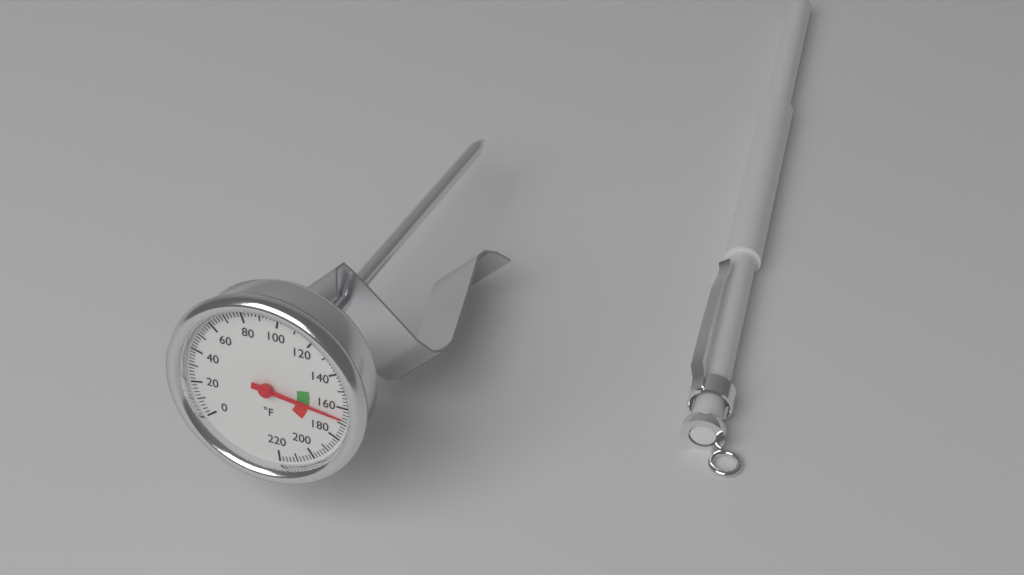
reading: 166 °F
